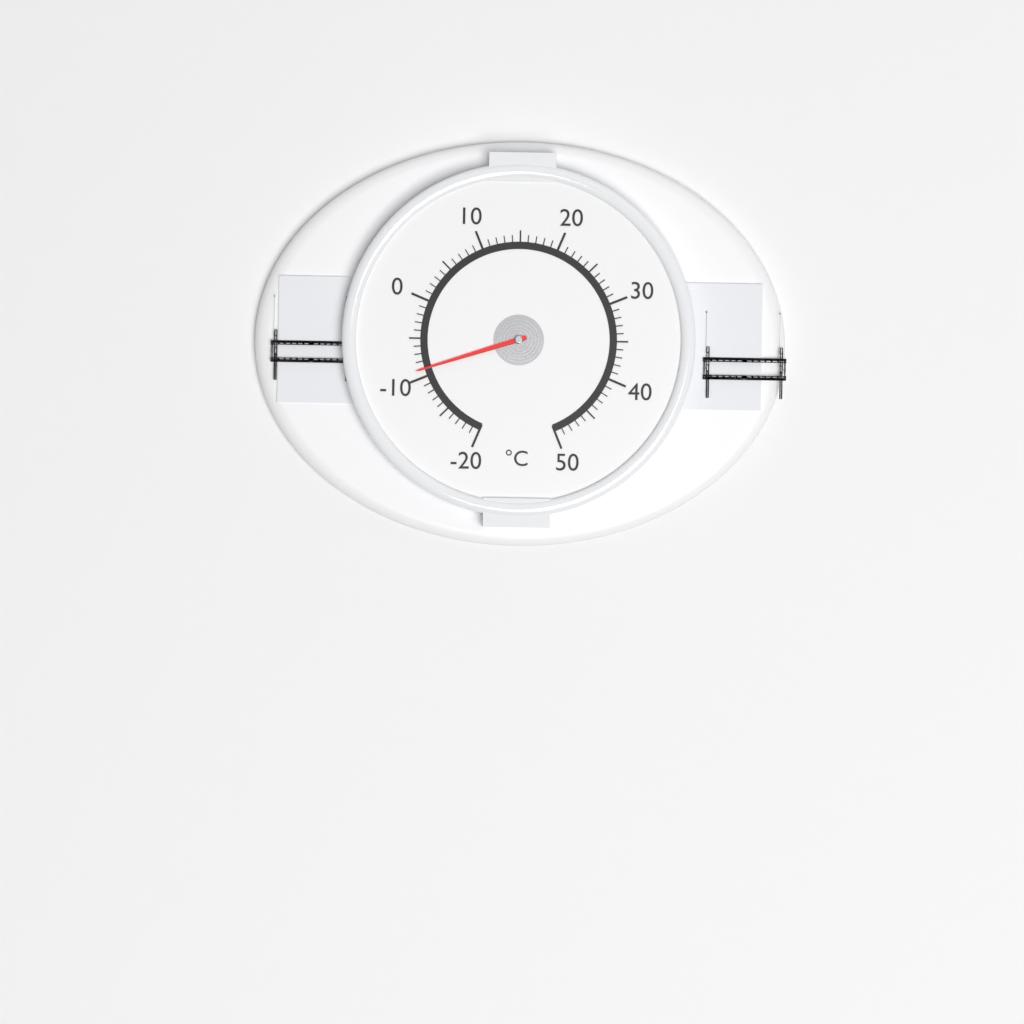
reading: -9 °C
